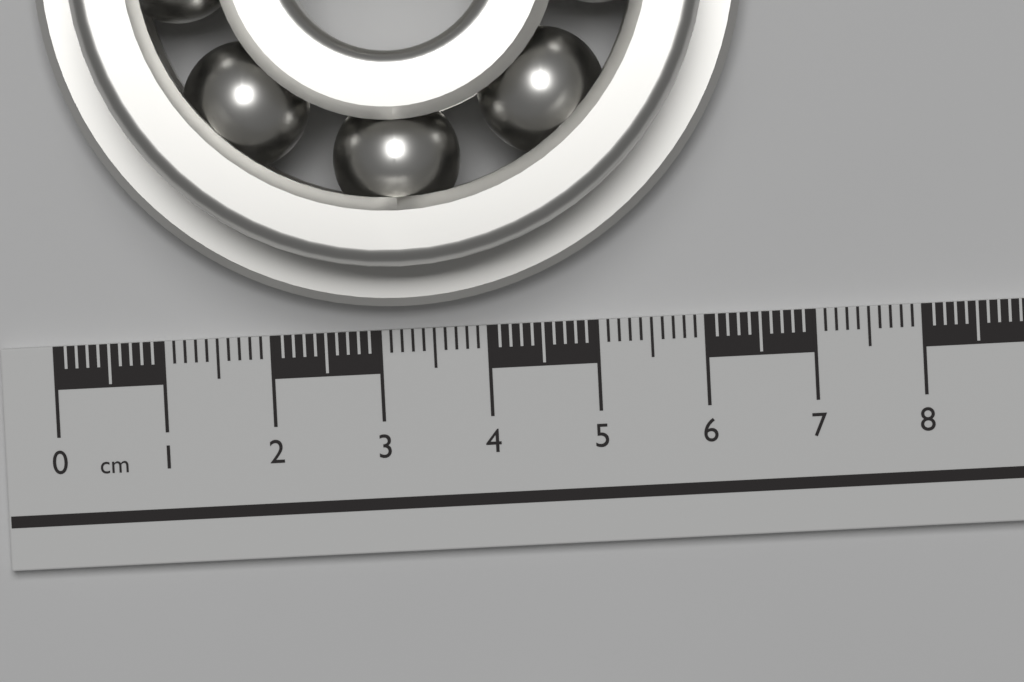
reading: 6.5 cm
